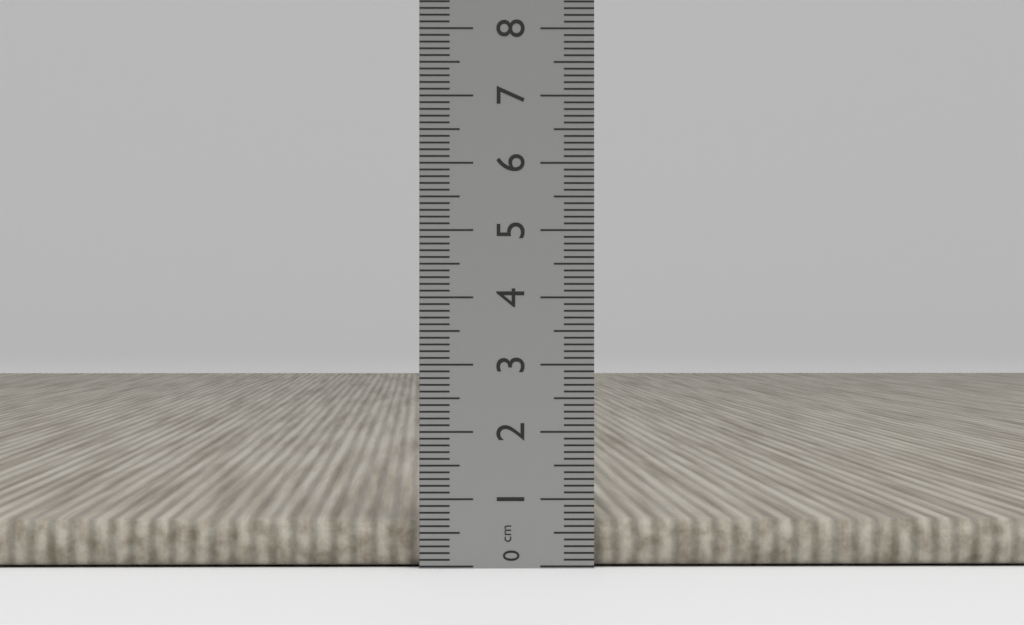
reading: 0.7 cm
